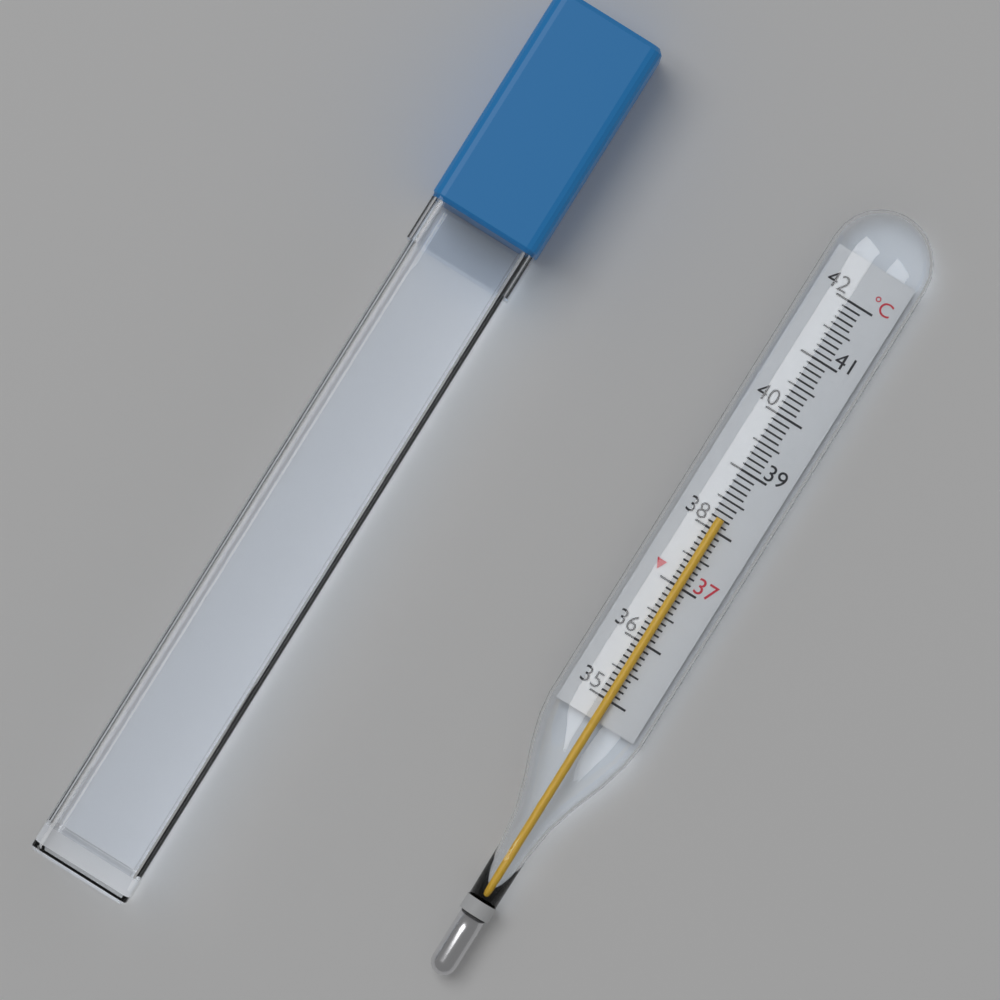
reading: 38.2 °C
